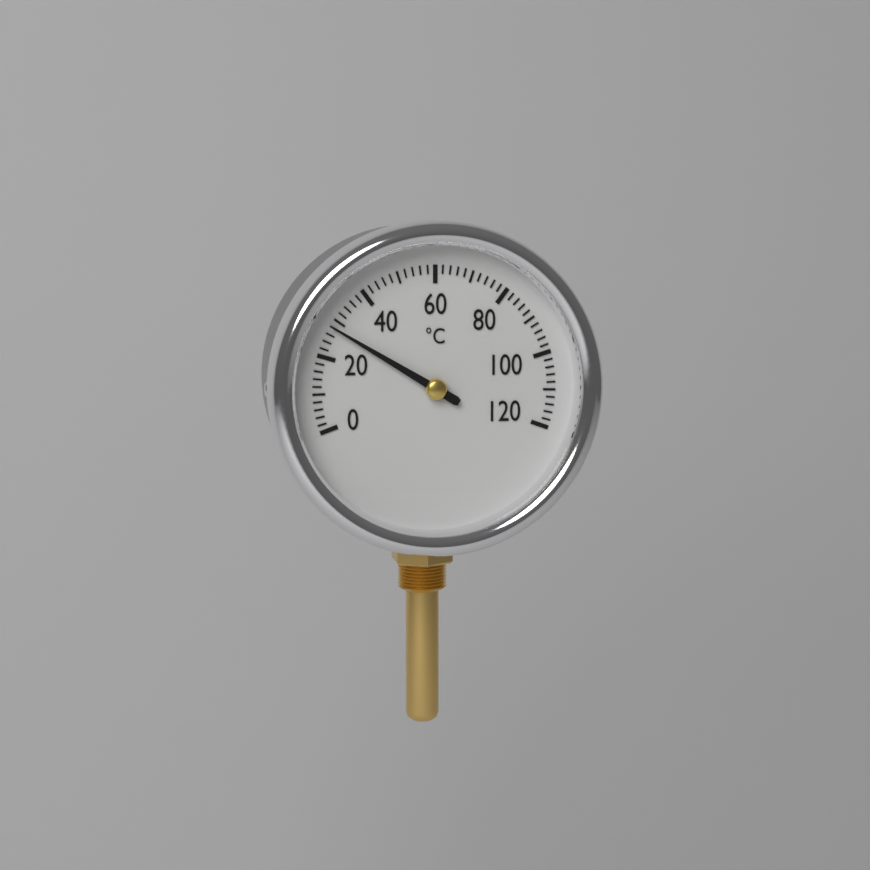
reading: 28 °C
